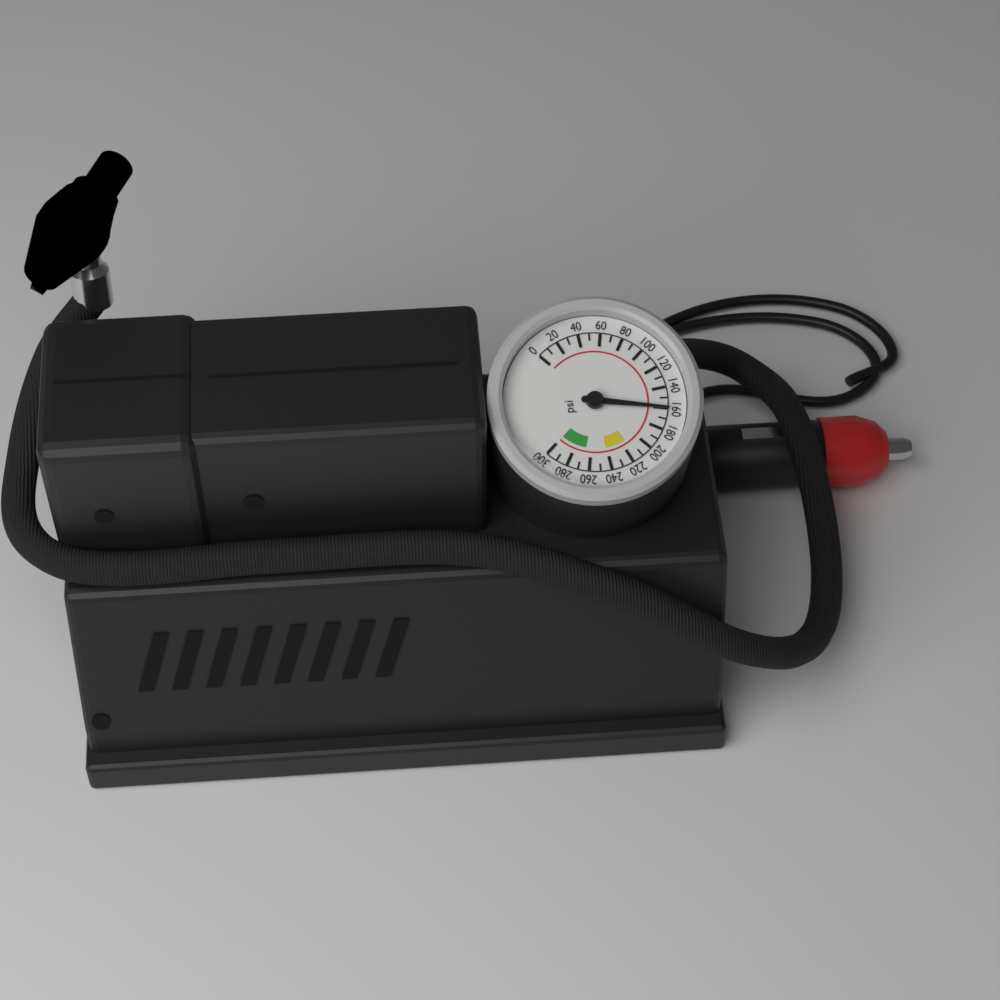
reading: 160 psi
